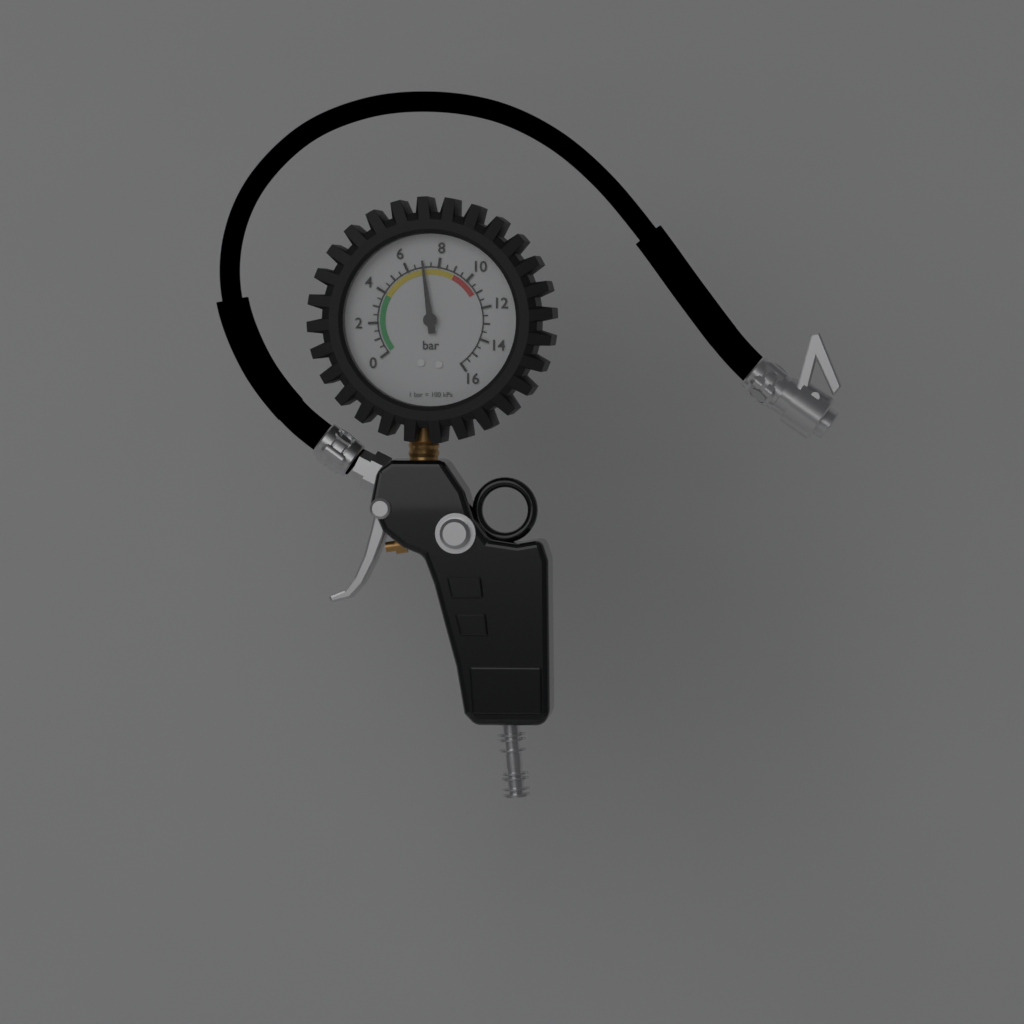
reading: 7.0 bar
